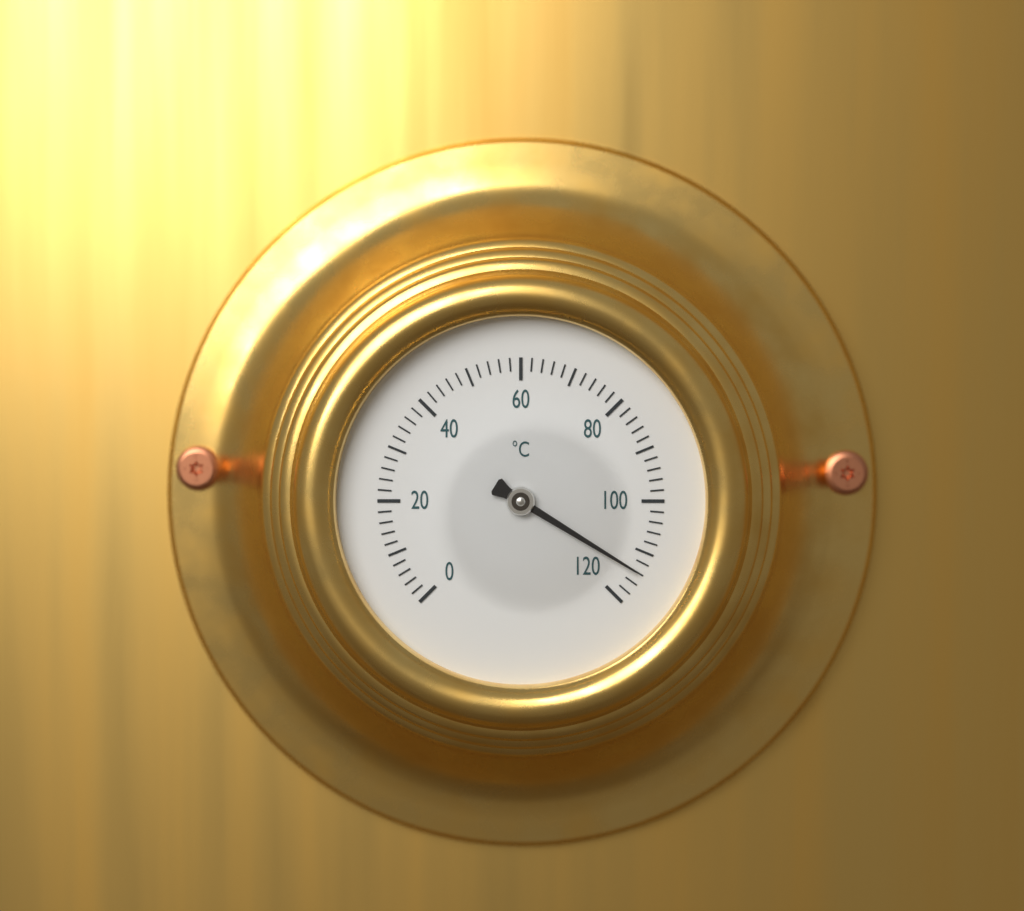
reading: 114 °C
